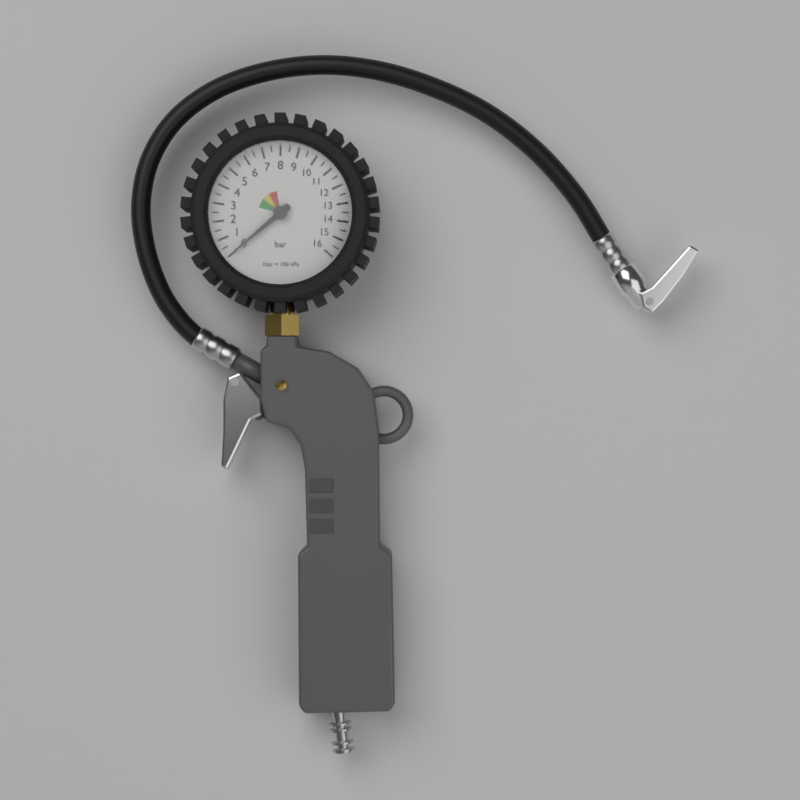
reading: 0.0 bar
